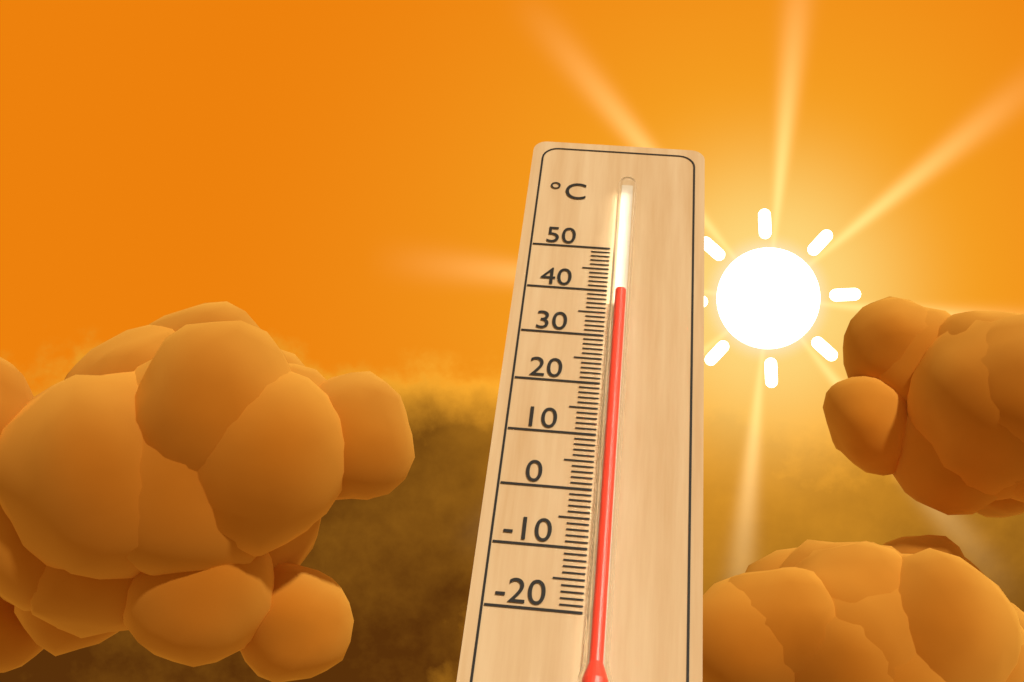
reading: 38 °C
